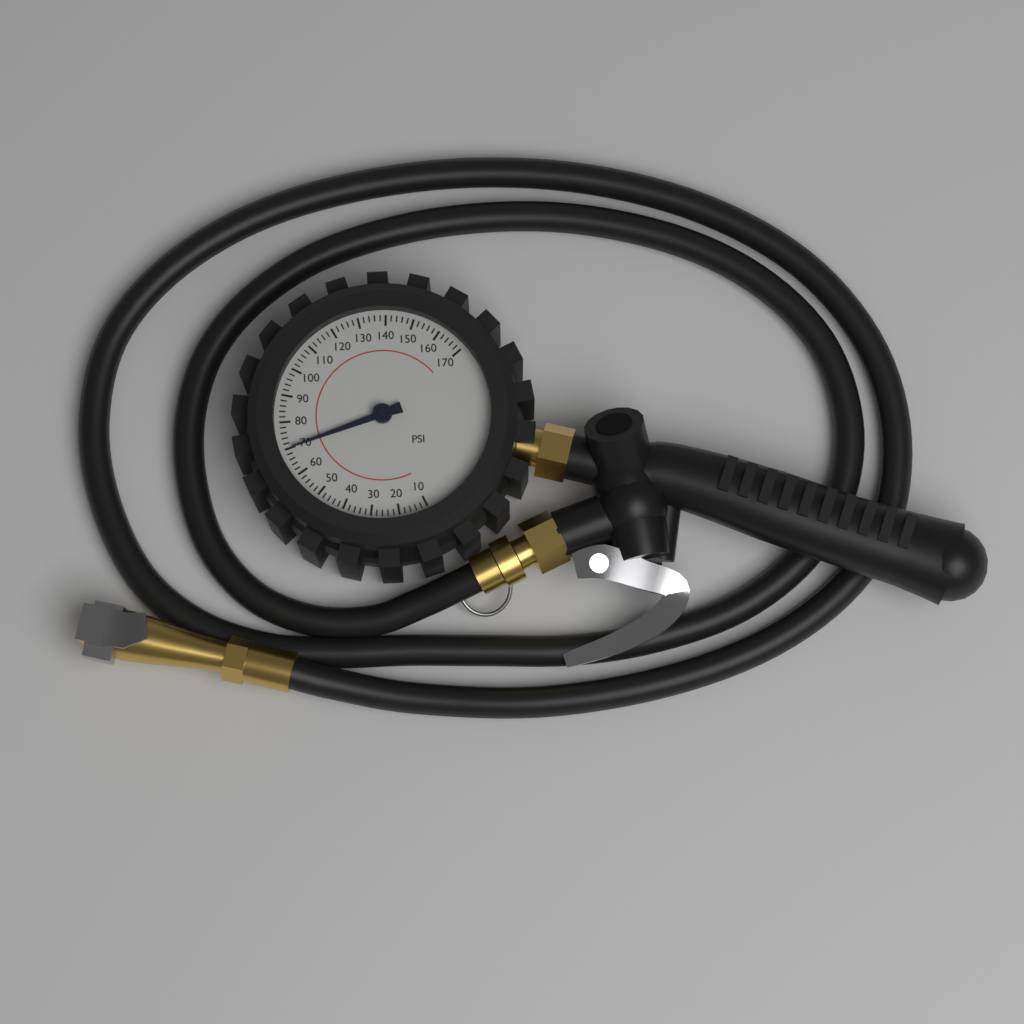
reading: 70 psi
